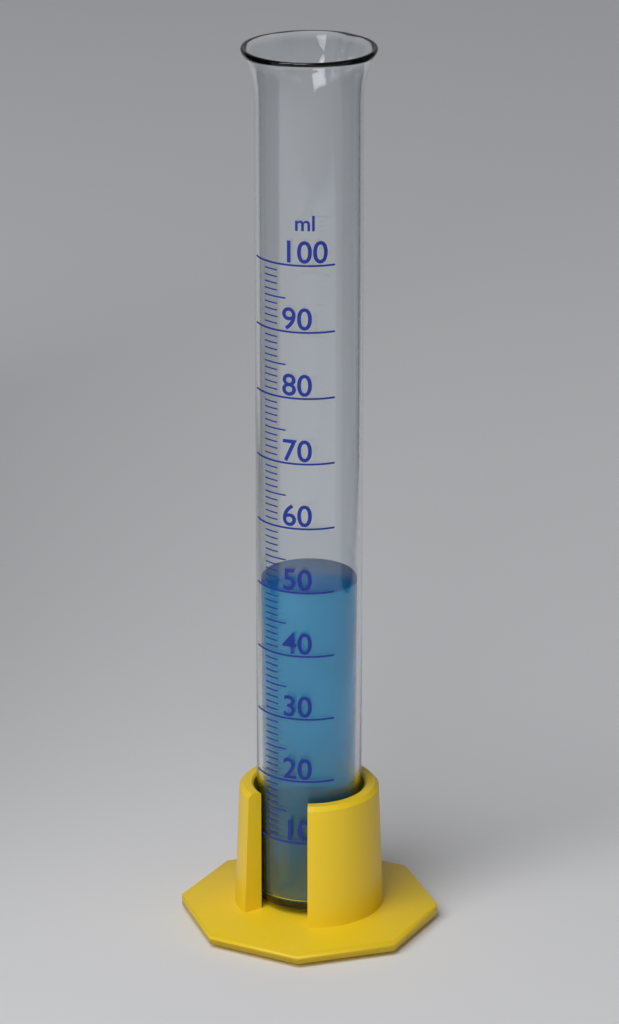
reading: 50 ml
